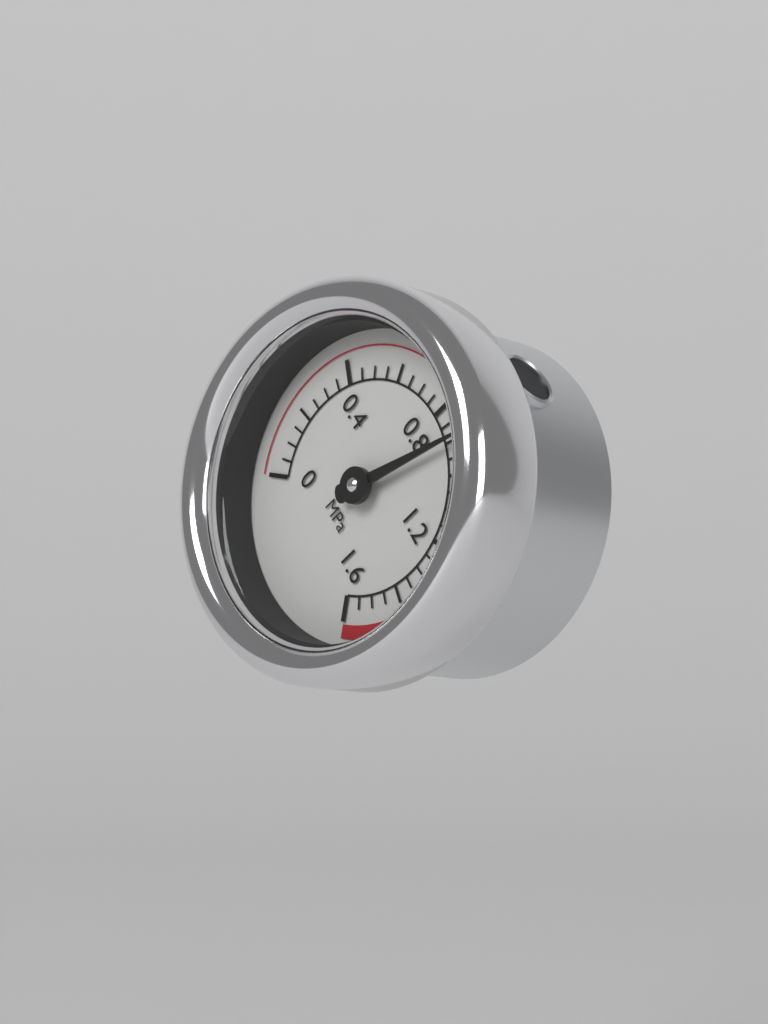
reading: 0.90 MPa
